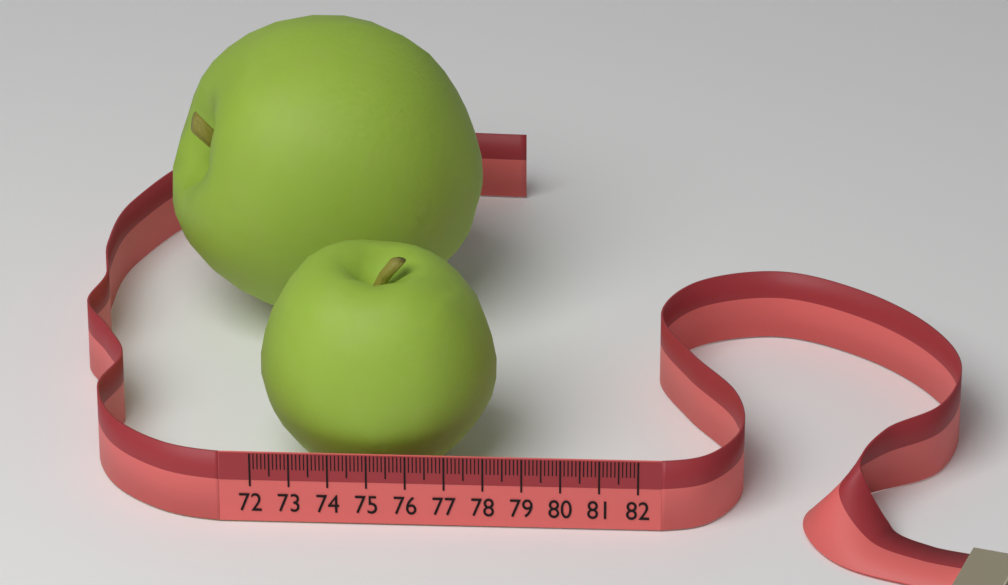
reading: 78.2 (no unit)
